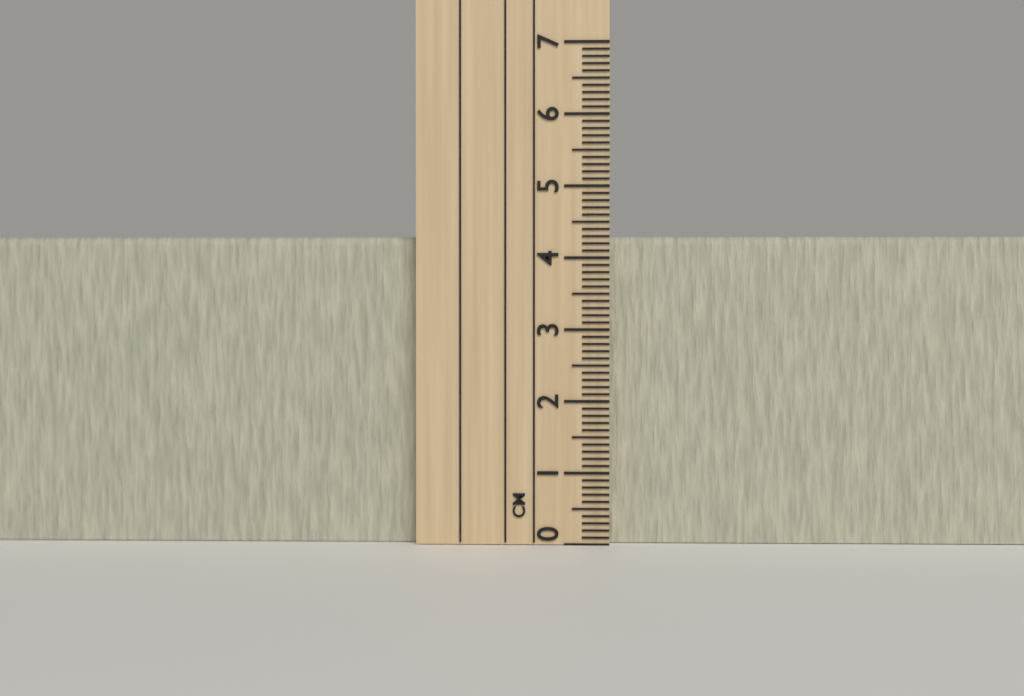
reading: 4.3 cm
